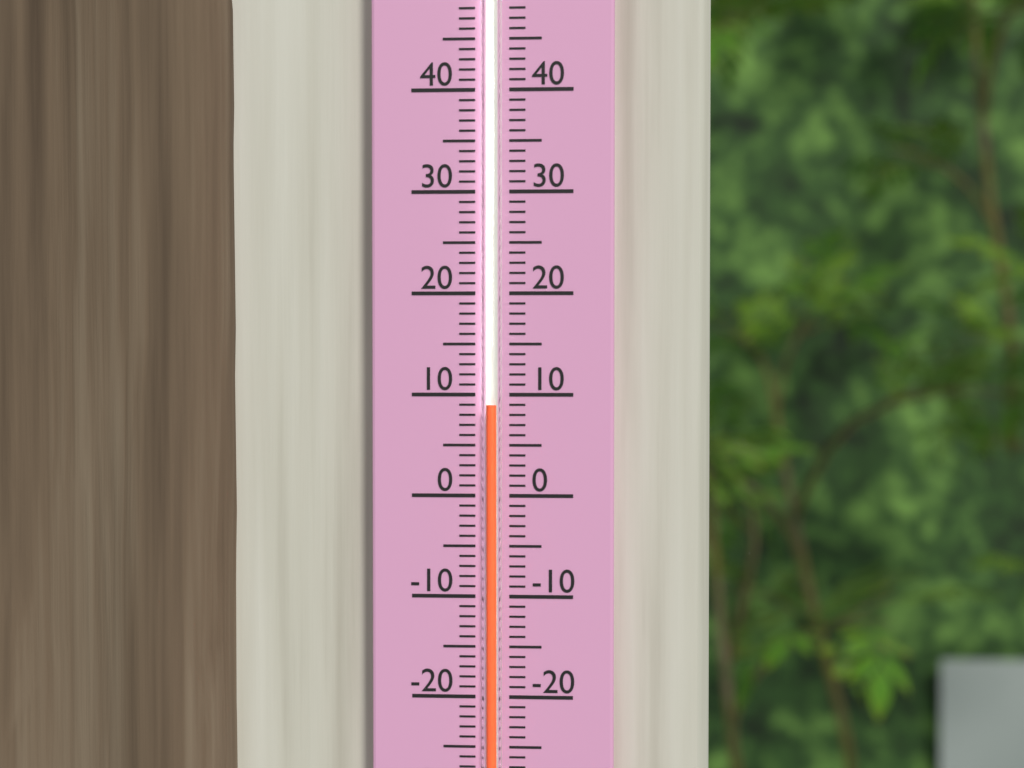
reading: 9 (no unit)
